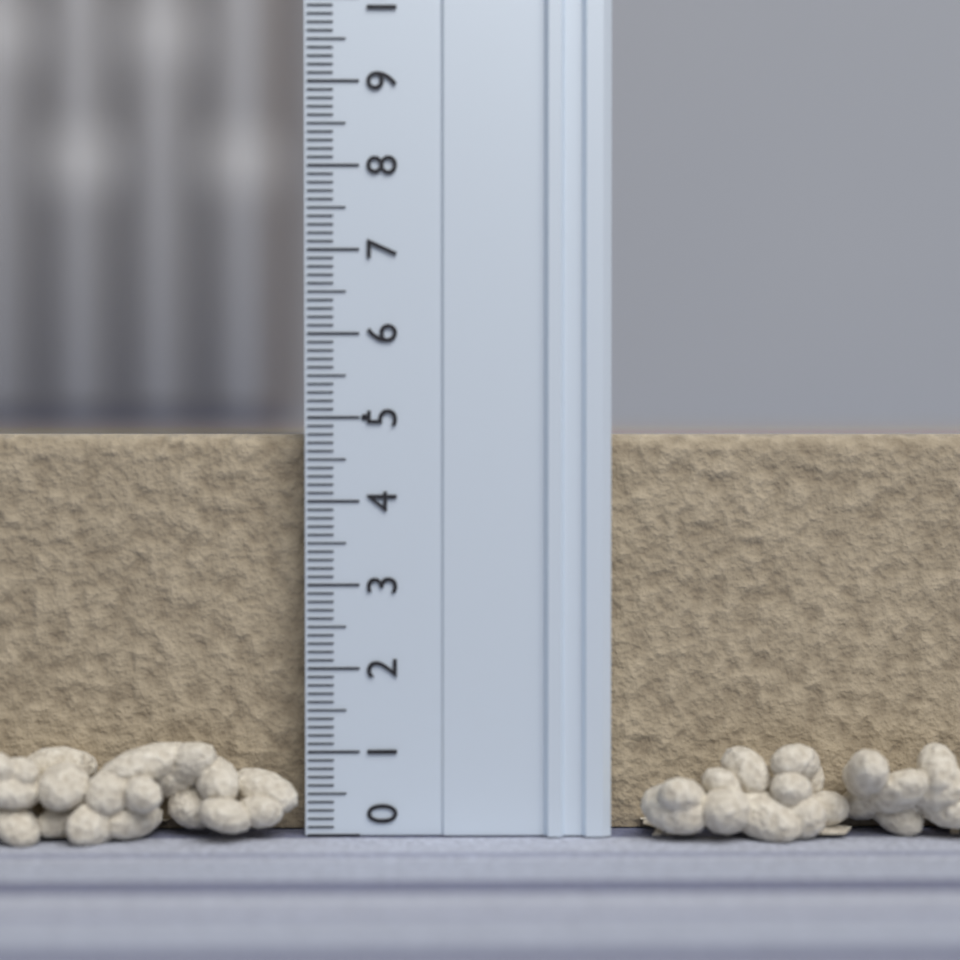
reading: 4.8 (no unit)
